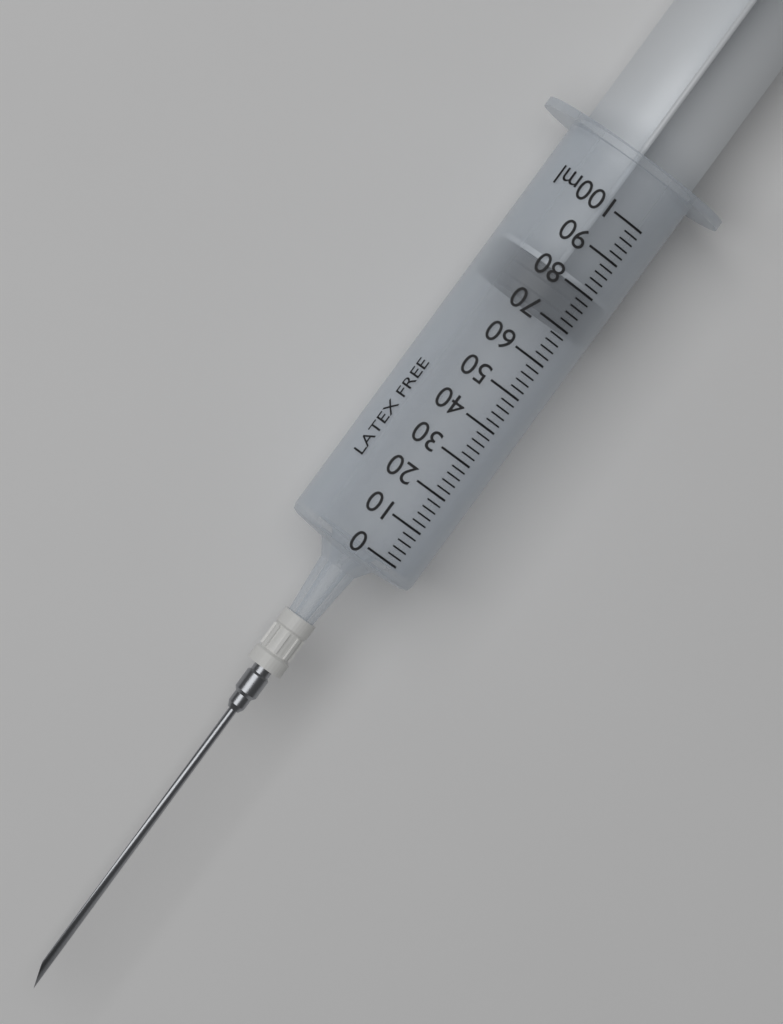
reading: 70 ml
